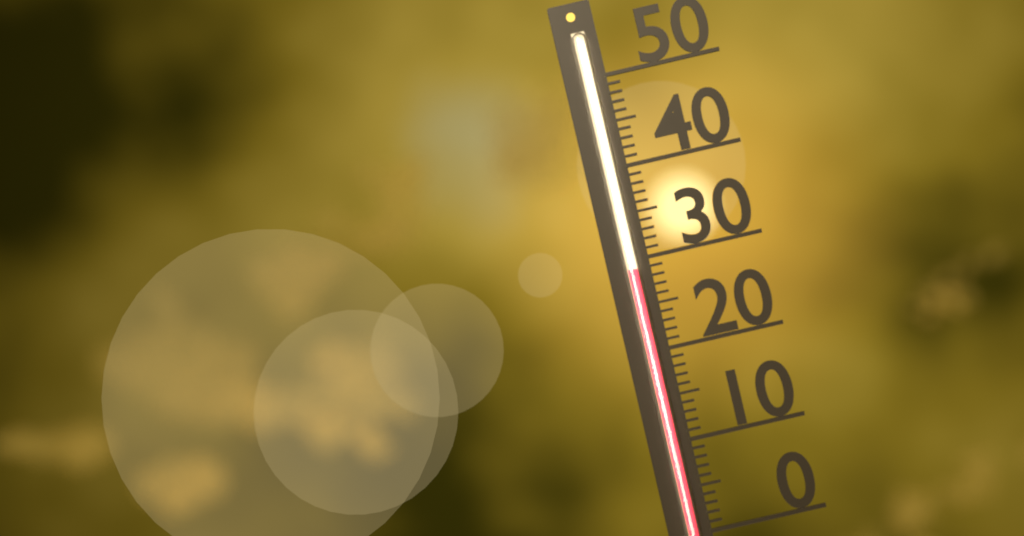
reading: 29 (no unit)
